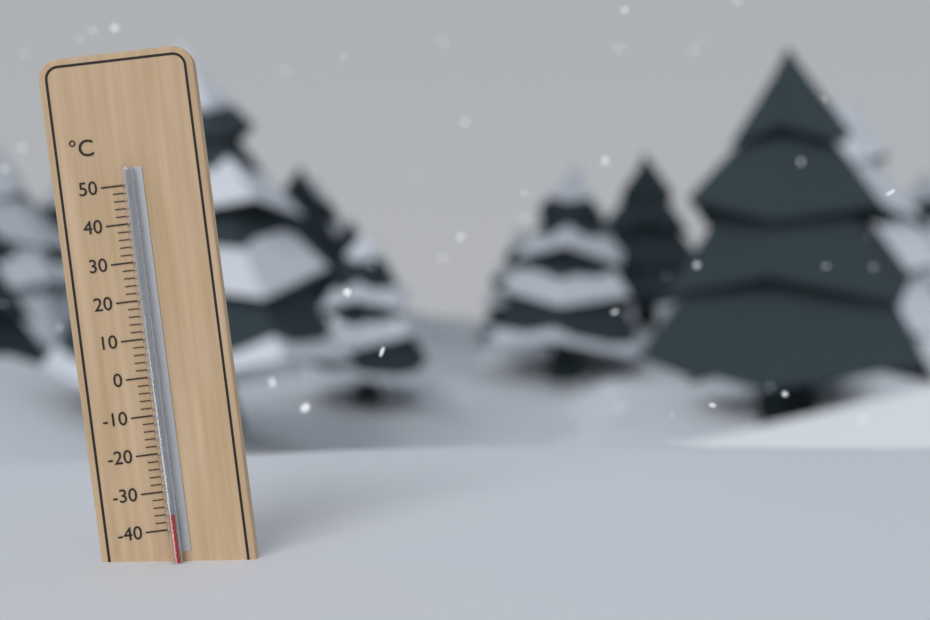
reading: -36 °C
